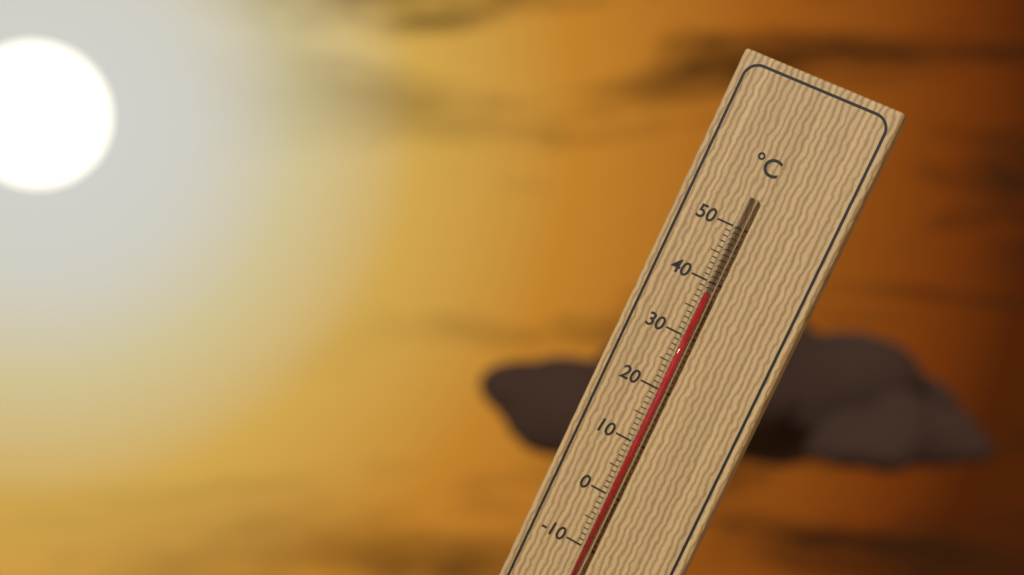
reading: 38 °C
